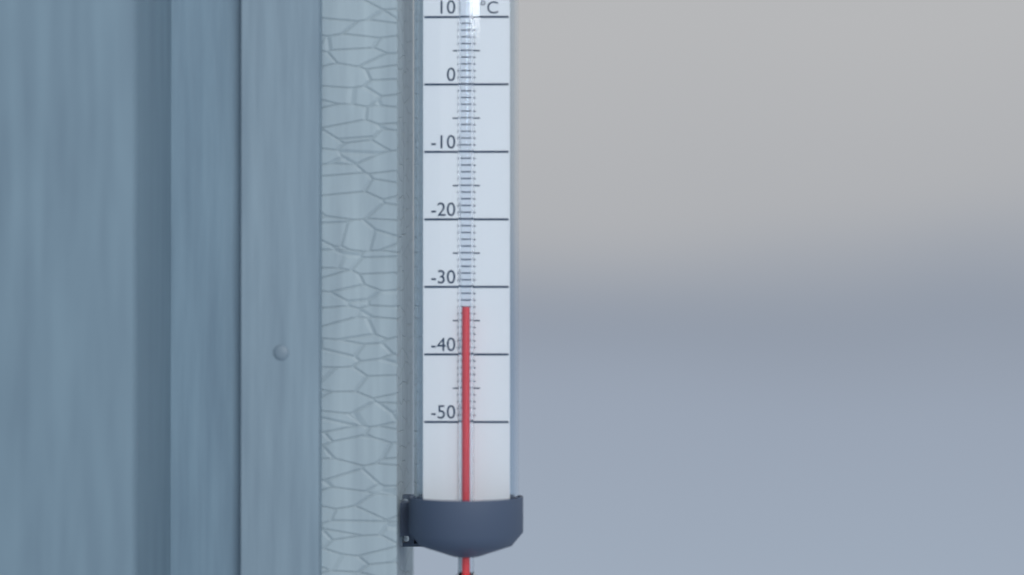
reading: -33 °C
